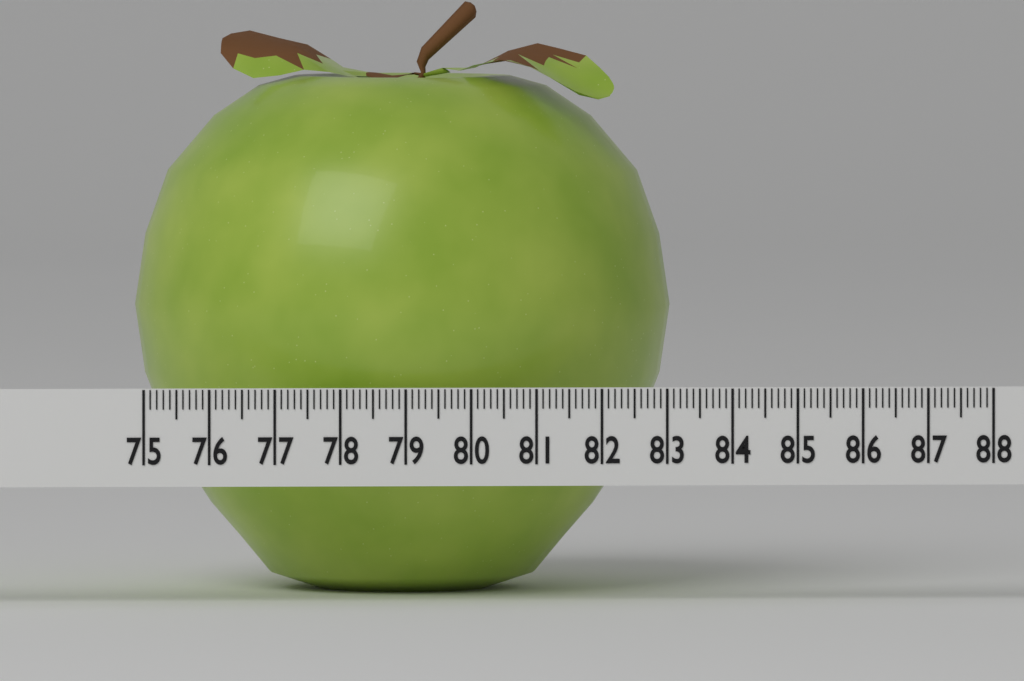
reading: 83.3 (no unit)
